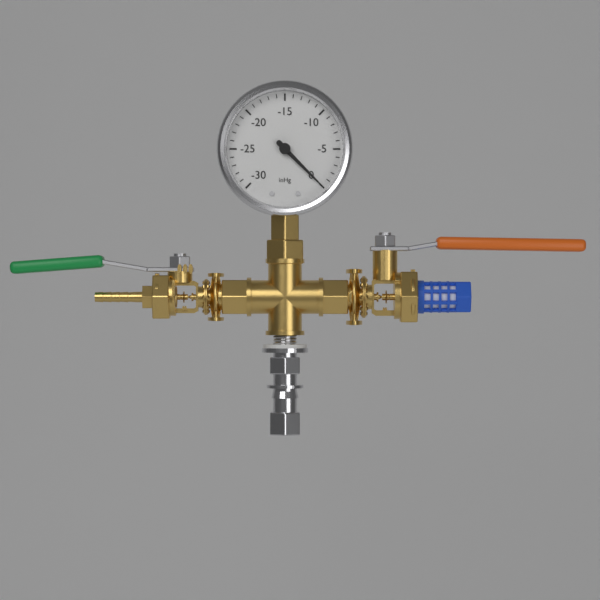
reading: 0 inHg
